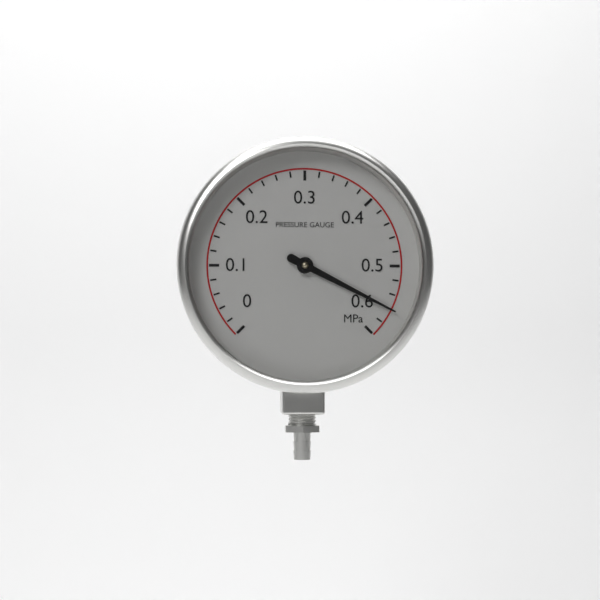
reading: 0.56 MPa
